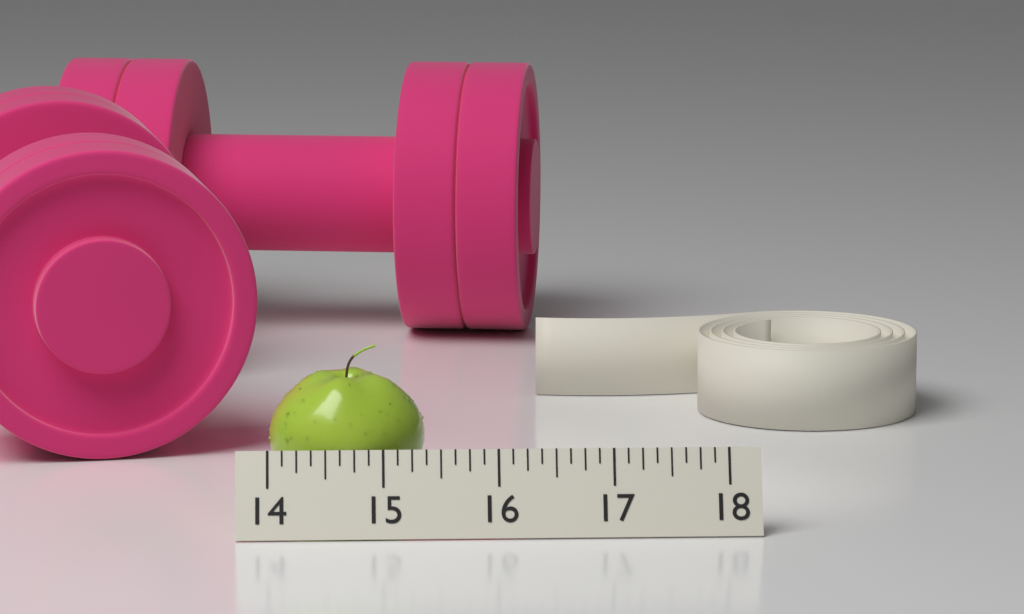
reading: 15.375 (no unit)
